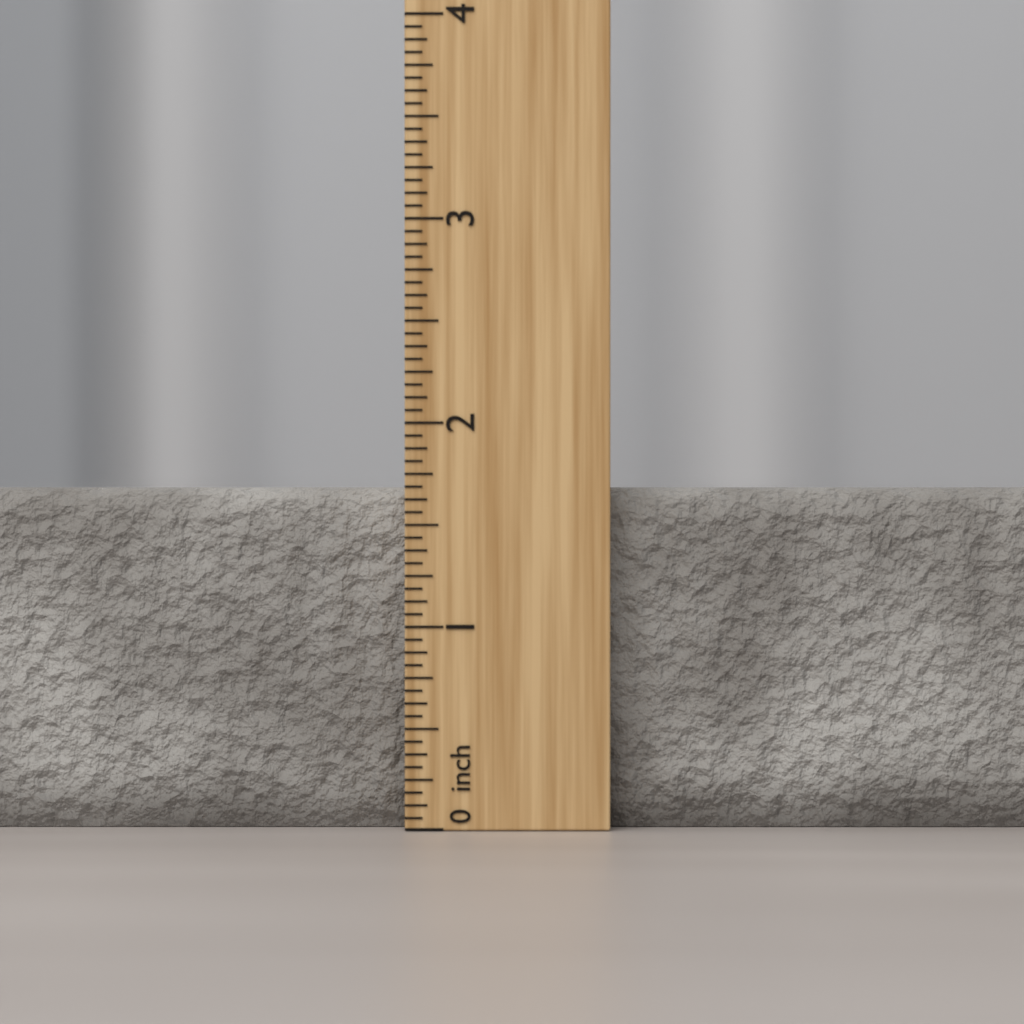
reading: 1.6875 inch
